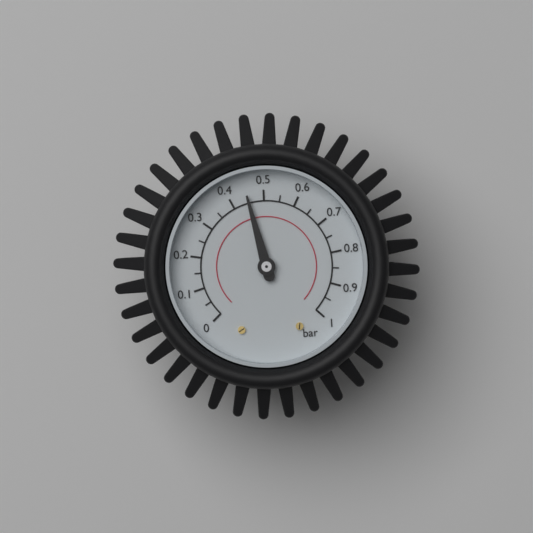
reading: 0.45 bar
